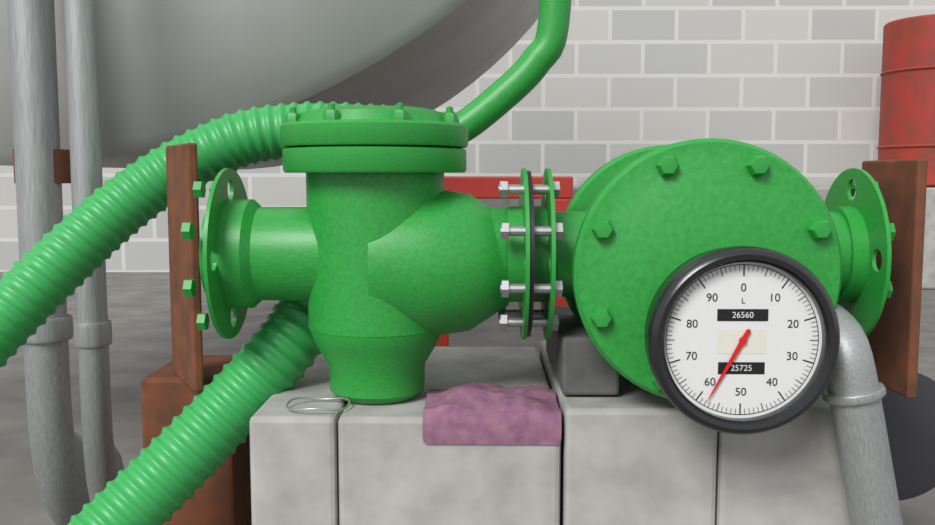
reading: 58 L
